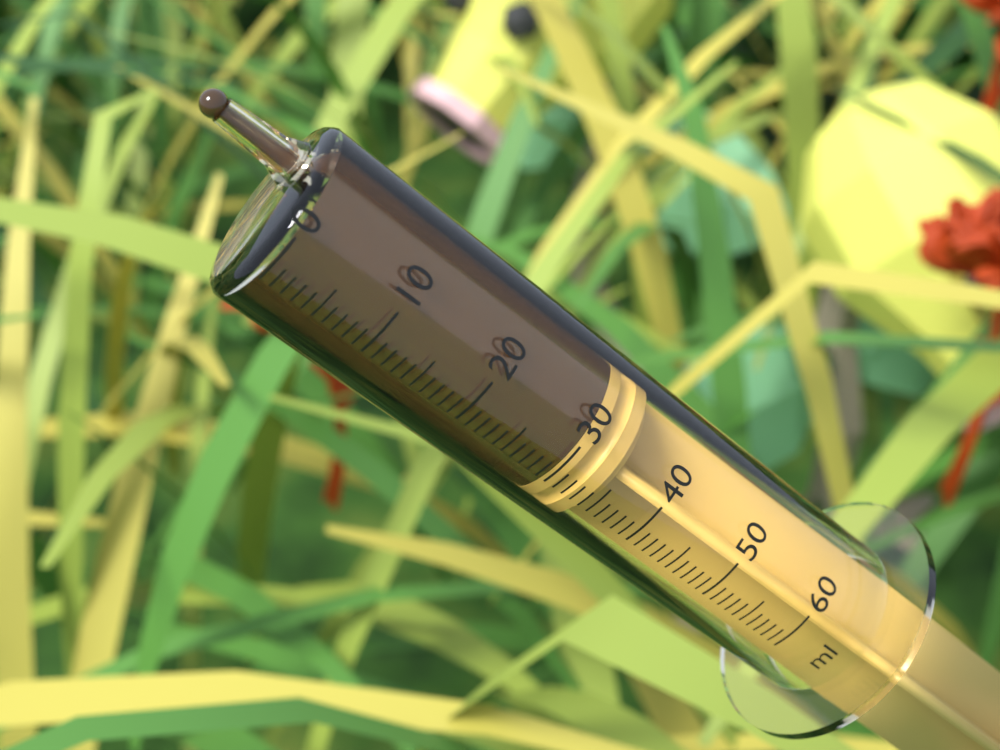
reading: 30 ml
